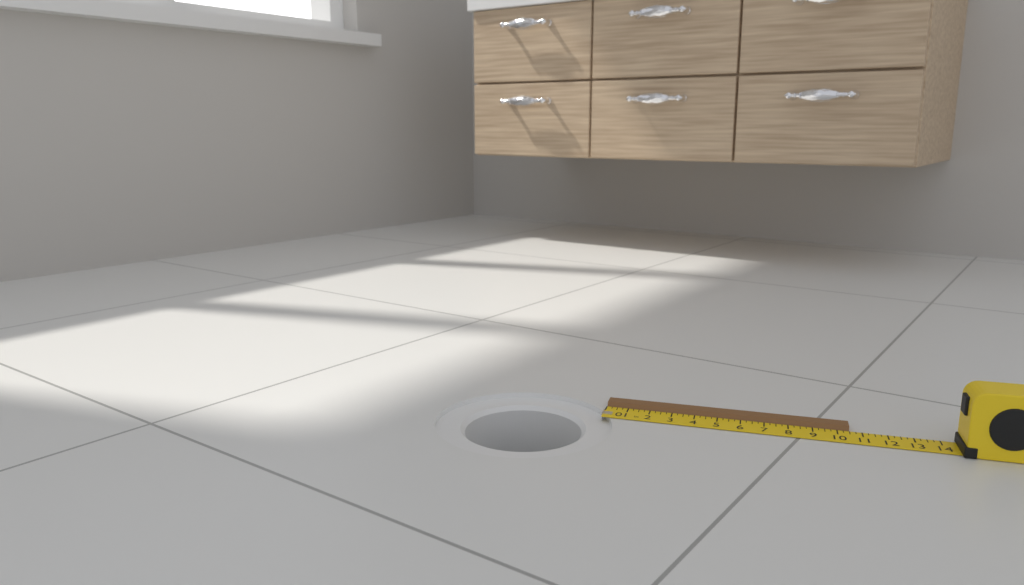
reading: 10.50 in
